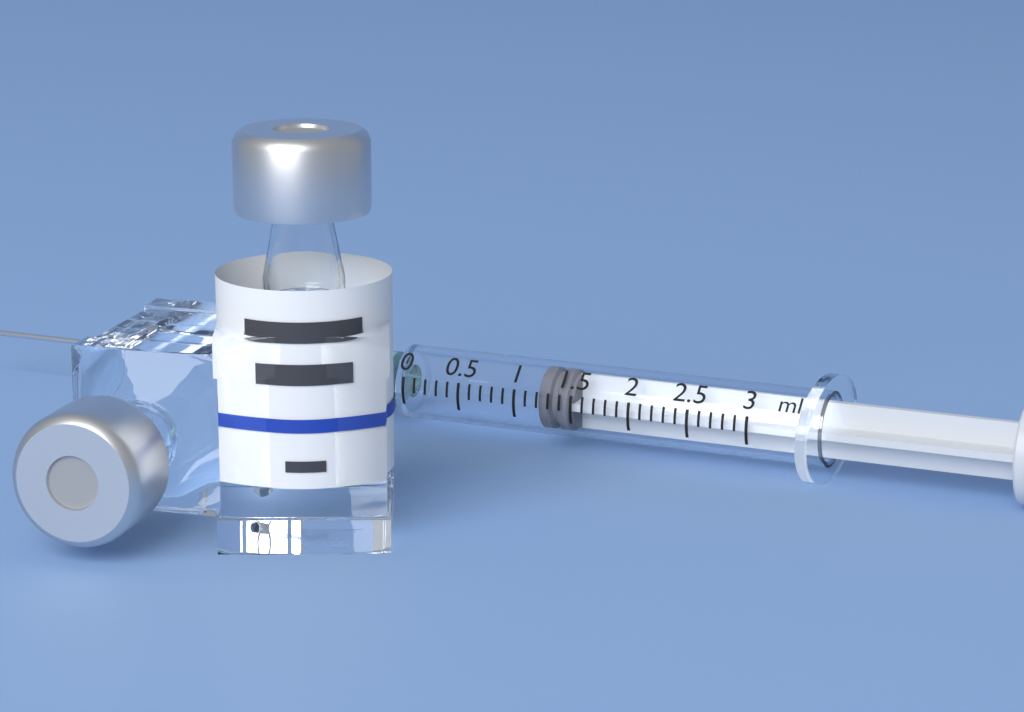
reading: 1.2 ml
